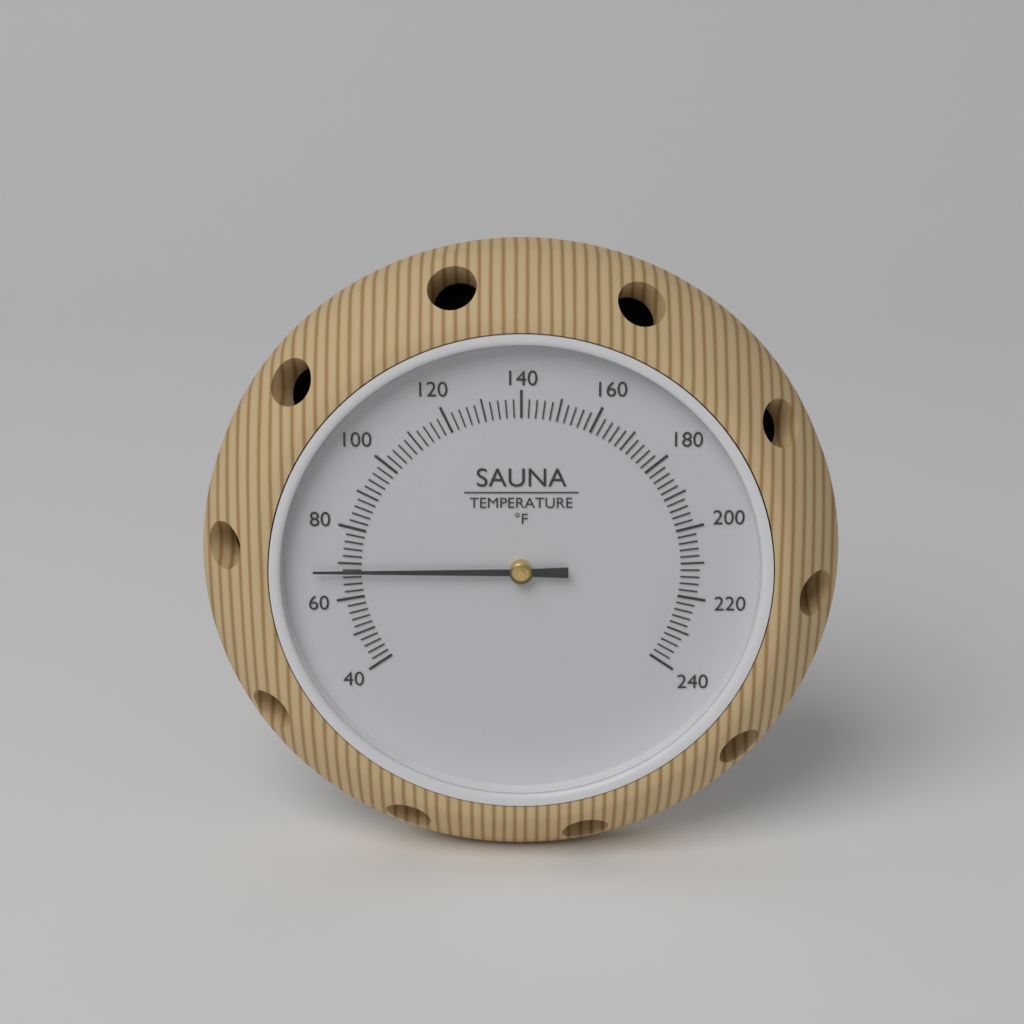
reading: 68 °F
